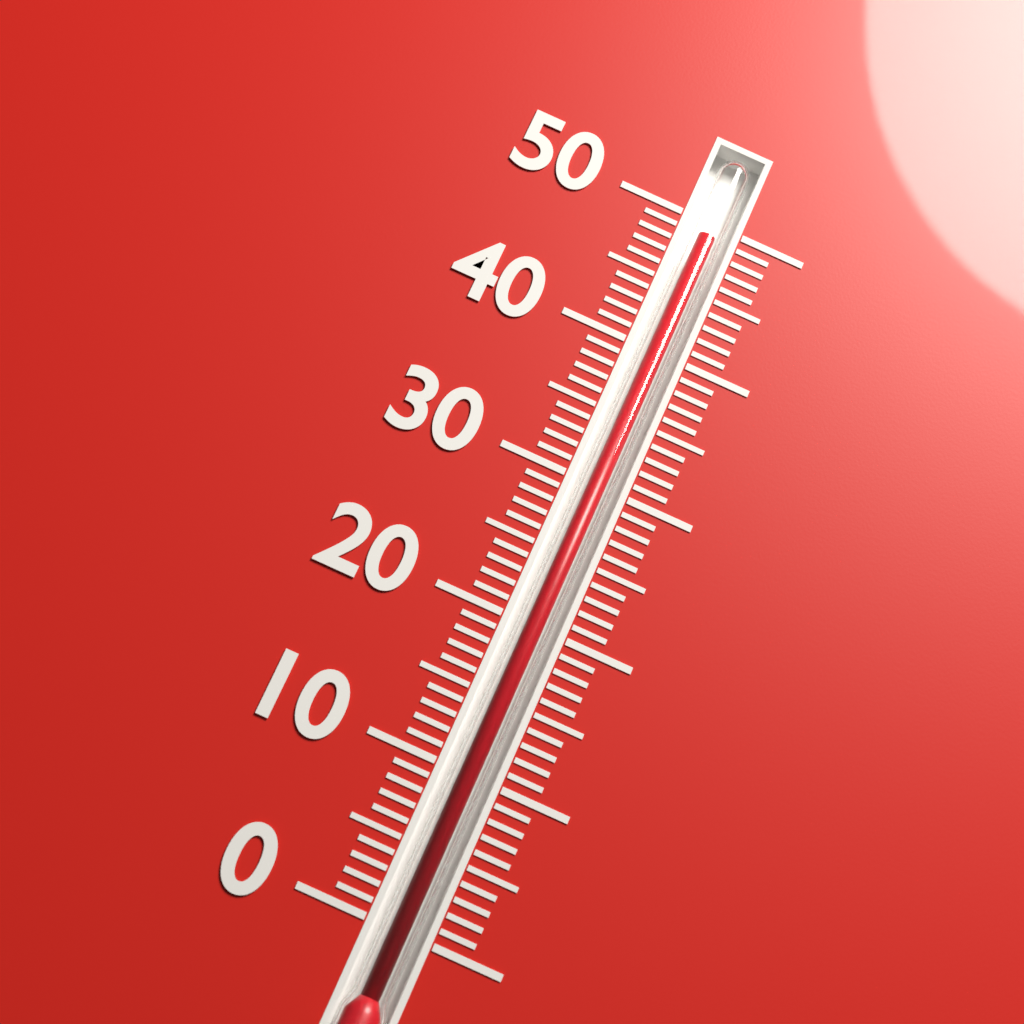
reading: 49 (no unit)
